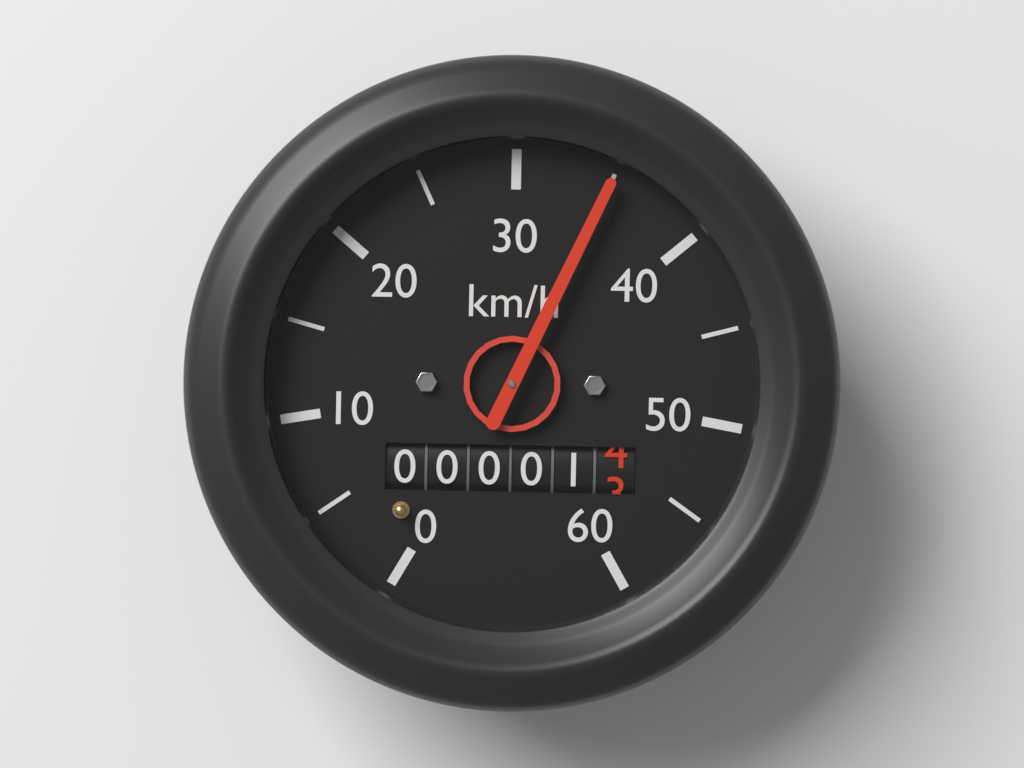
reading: 35 km/h
